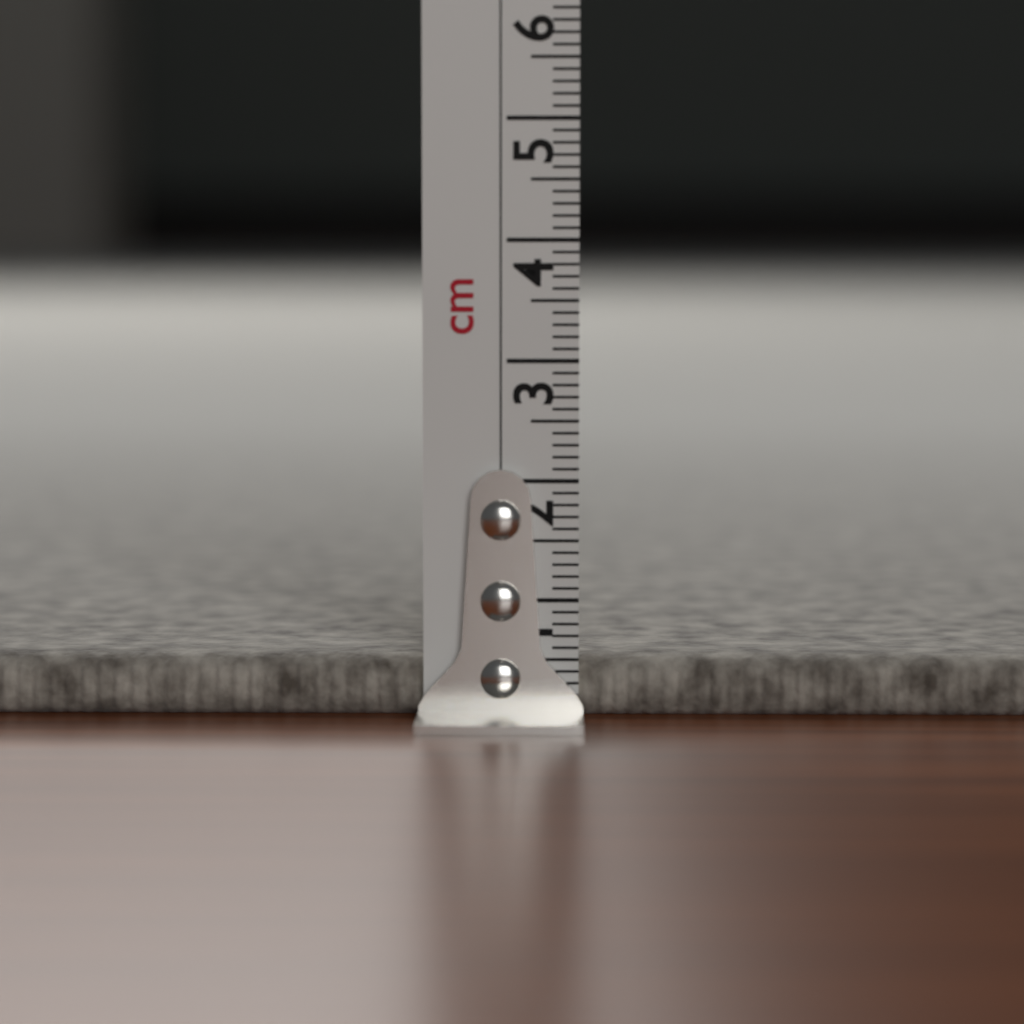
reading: 0.5 cm
